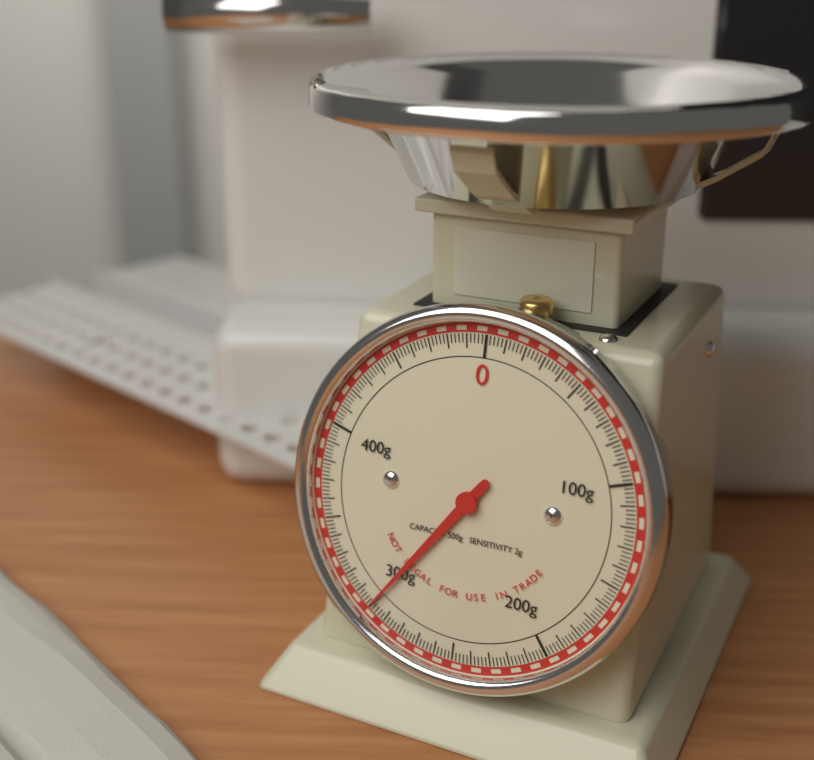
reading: 300 g
